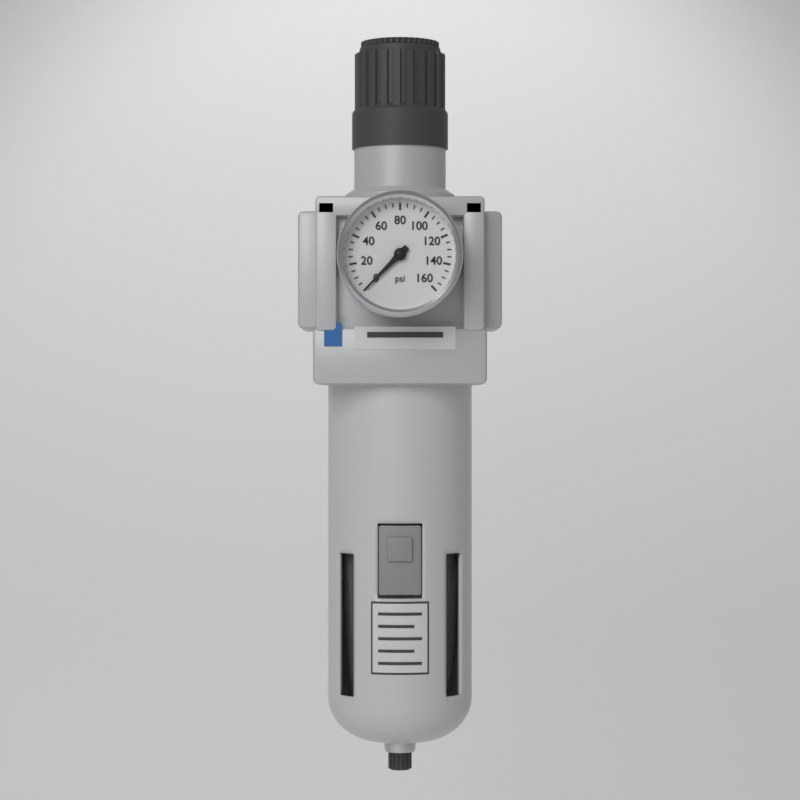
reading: 0 psi
